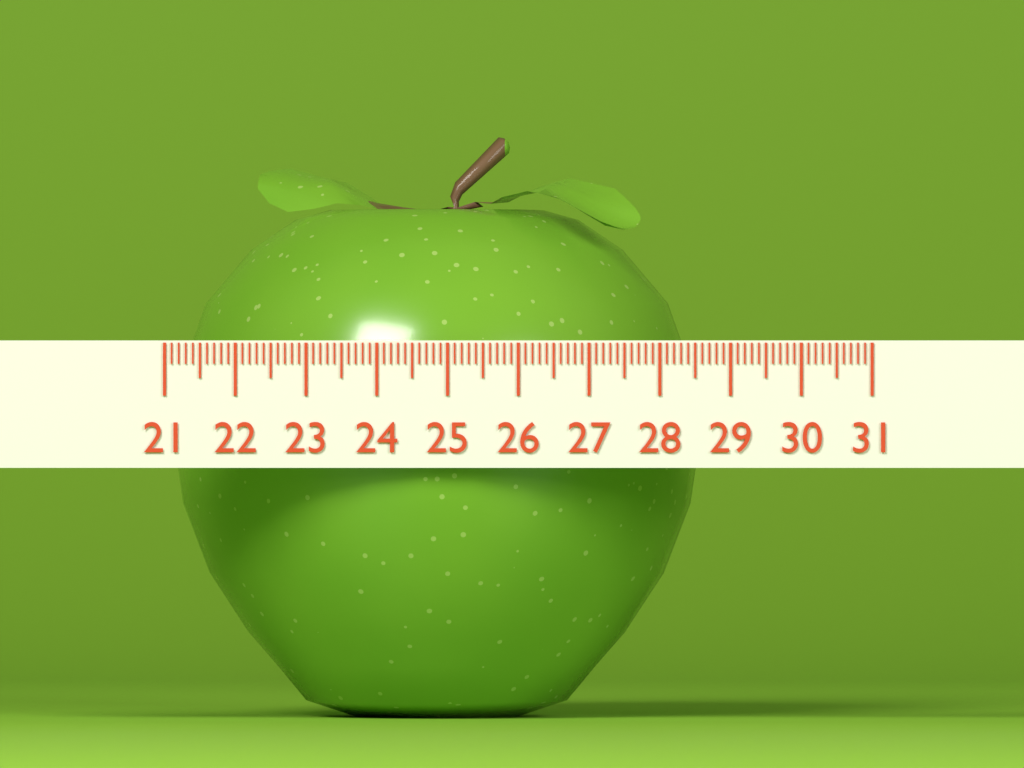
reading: 28.6 (no unit)
